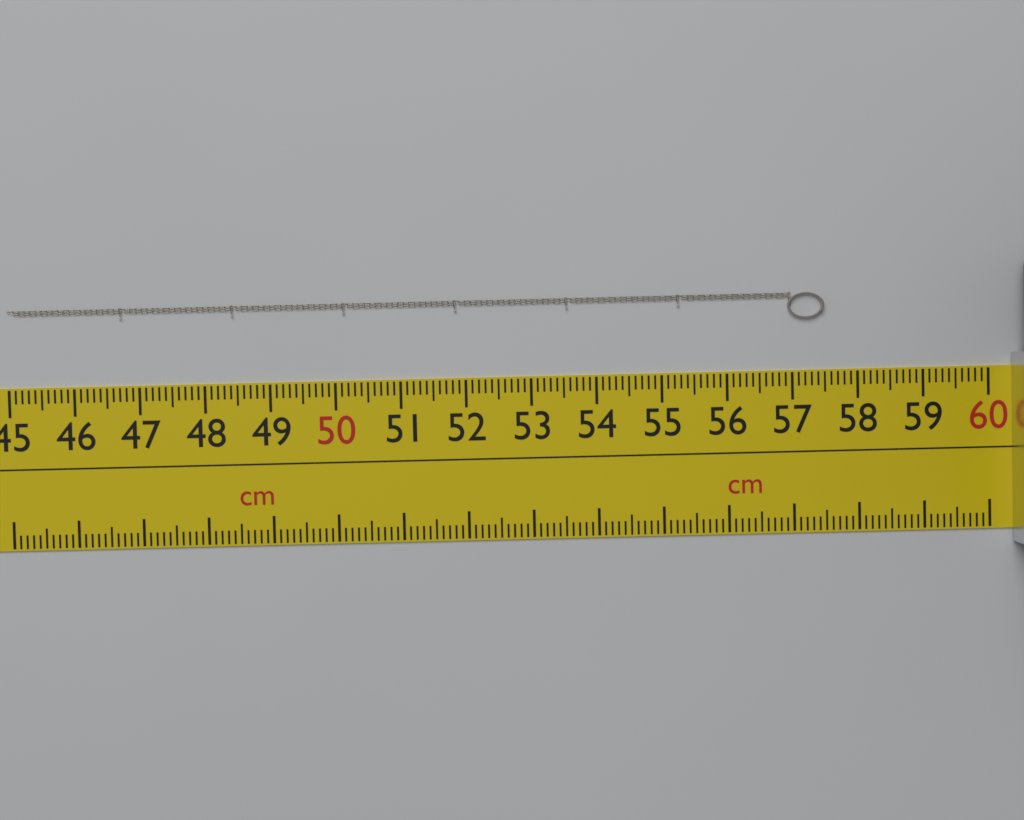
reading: 57.5 cm
